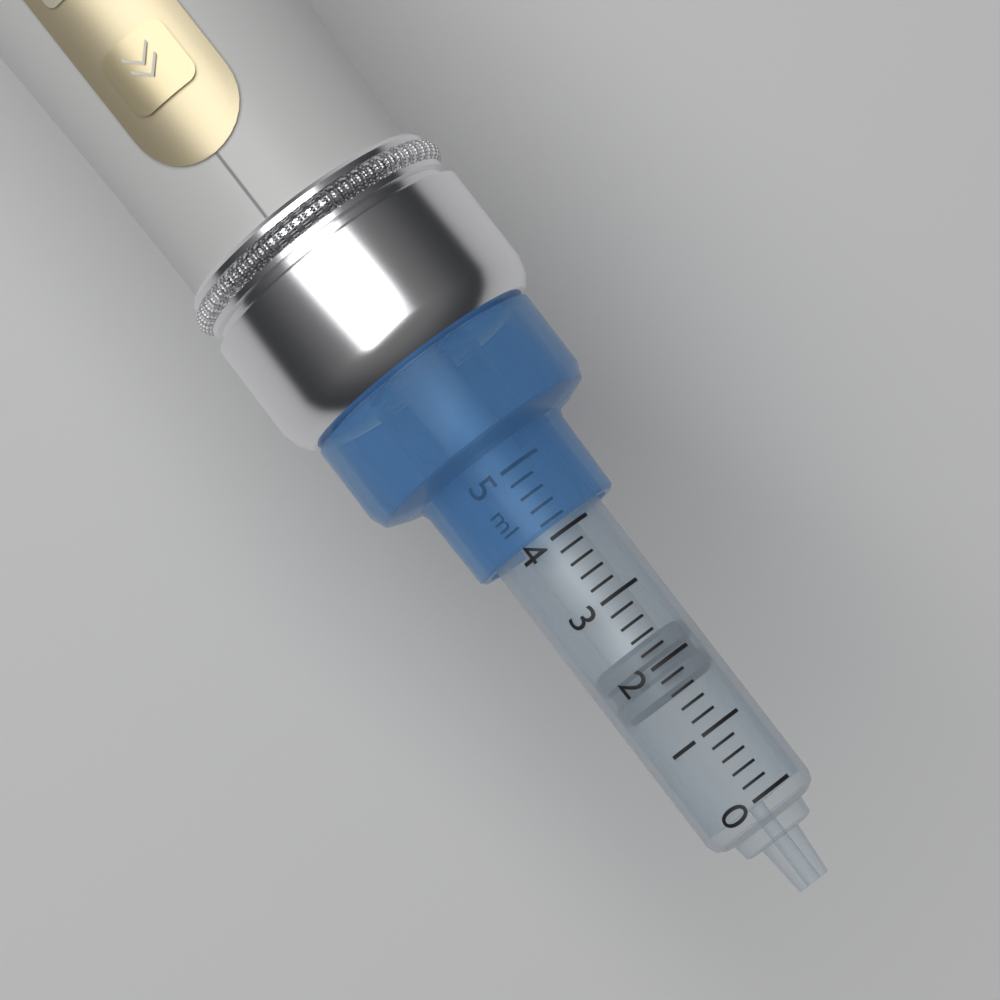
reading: 1.6 ml
